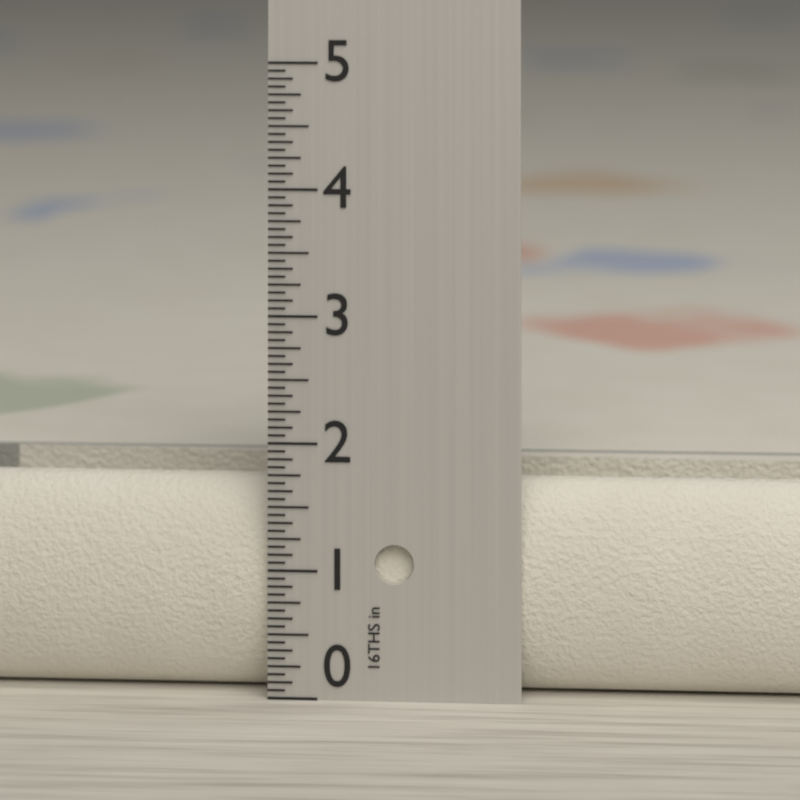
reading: 1.6875 in
